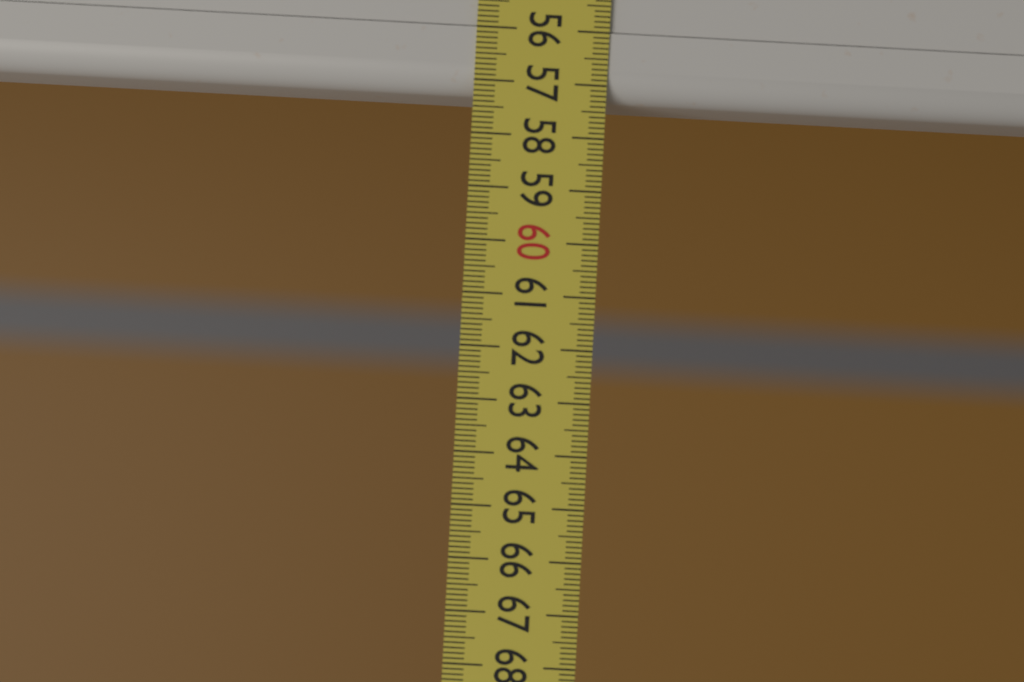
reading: 57.3 (no unit)
